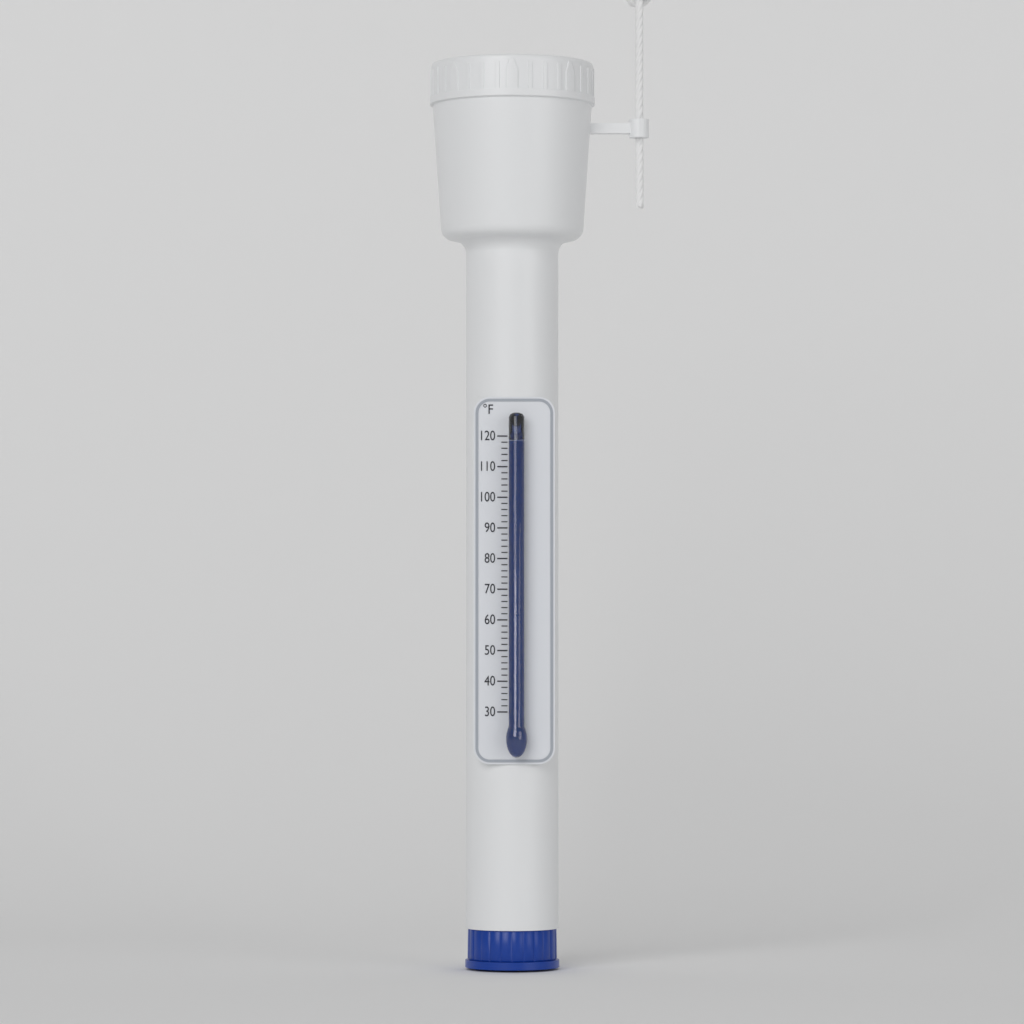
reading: 118 °F
